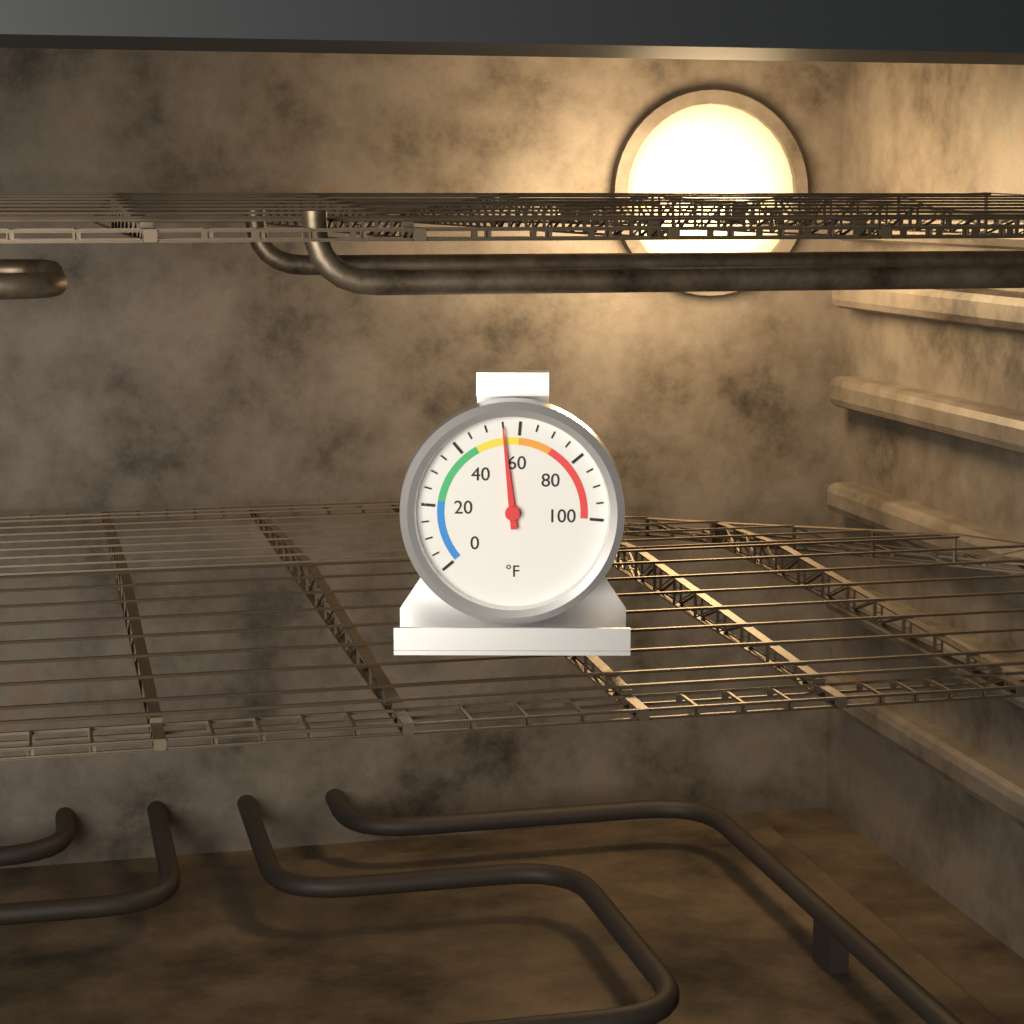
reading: 55 °F
